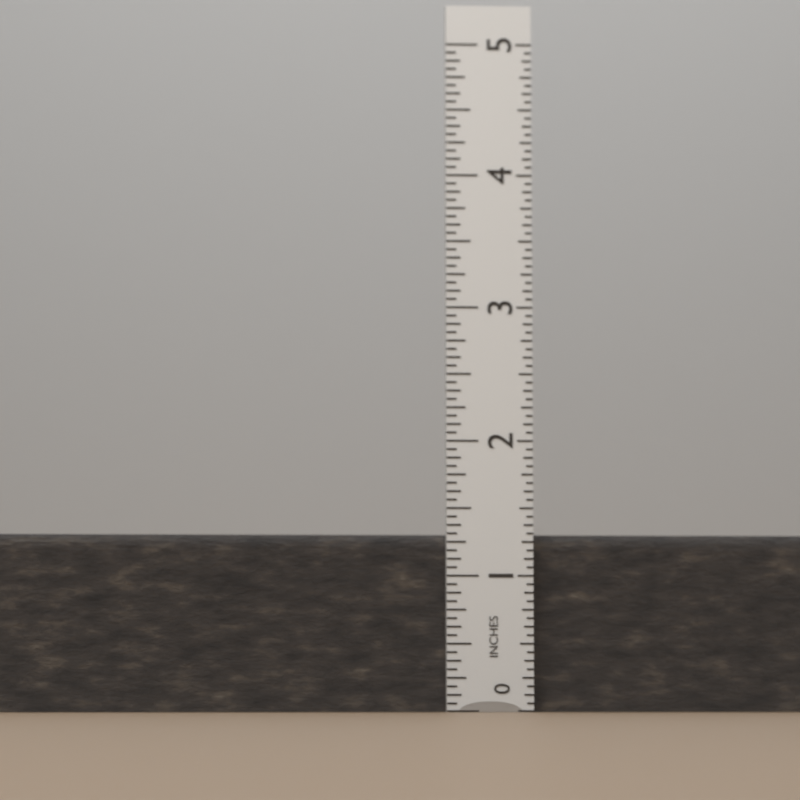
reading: 1.3125 in
